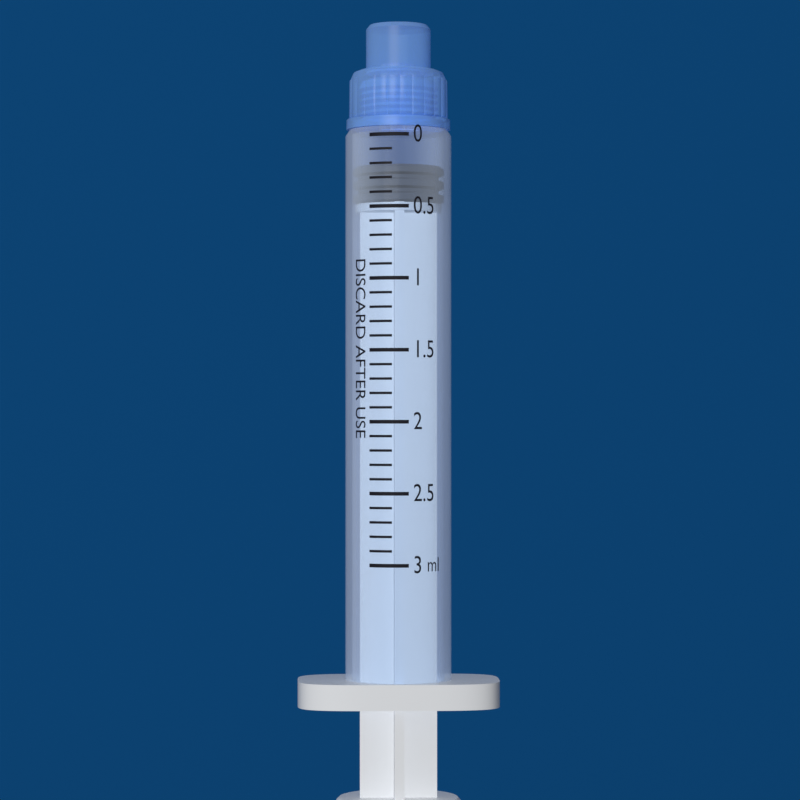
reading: 0.2 ml
